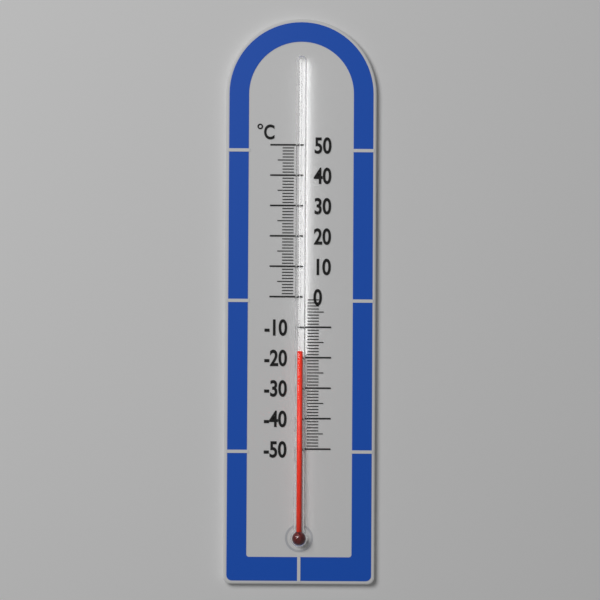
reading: -18 °C
